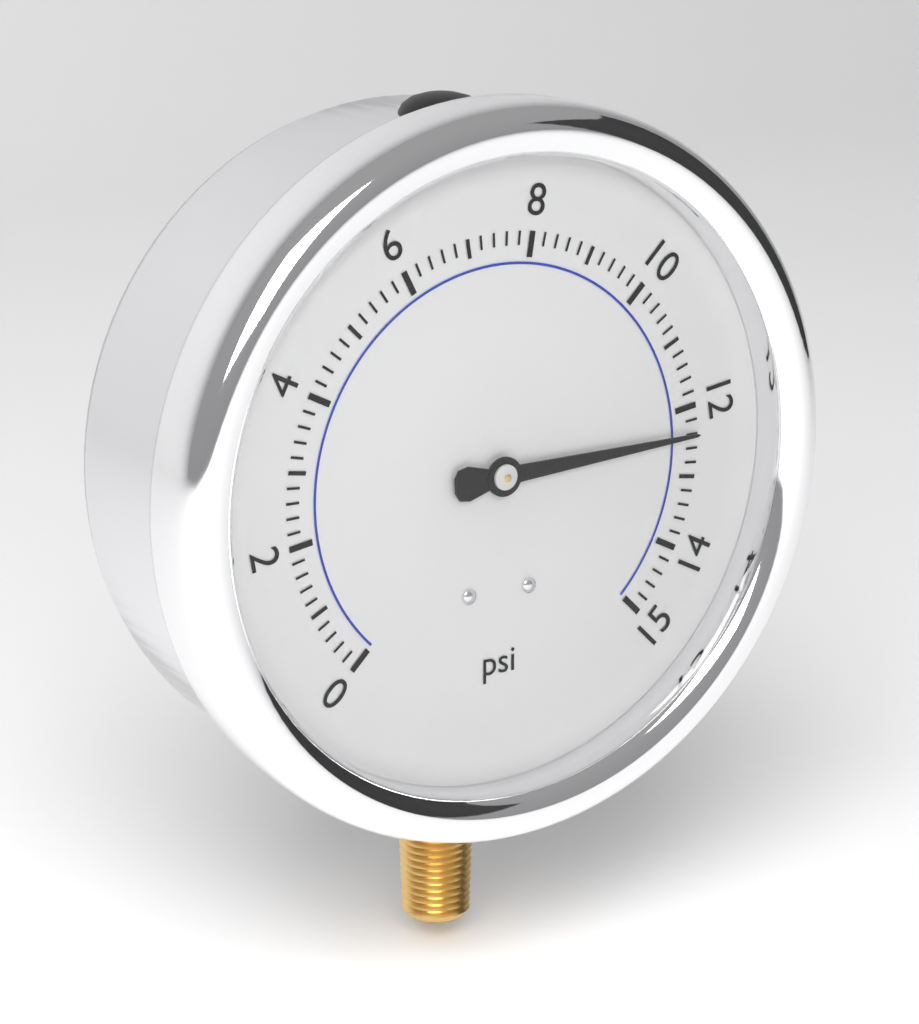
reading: 12.4 psi
